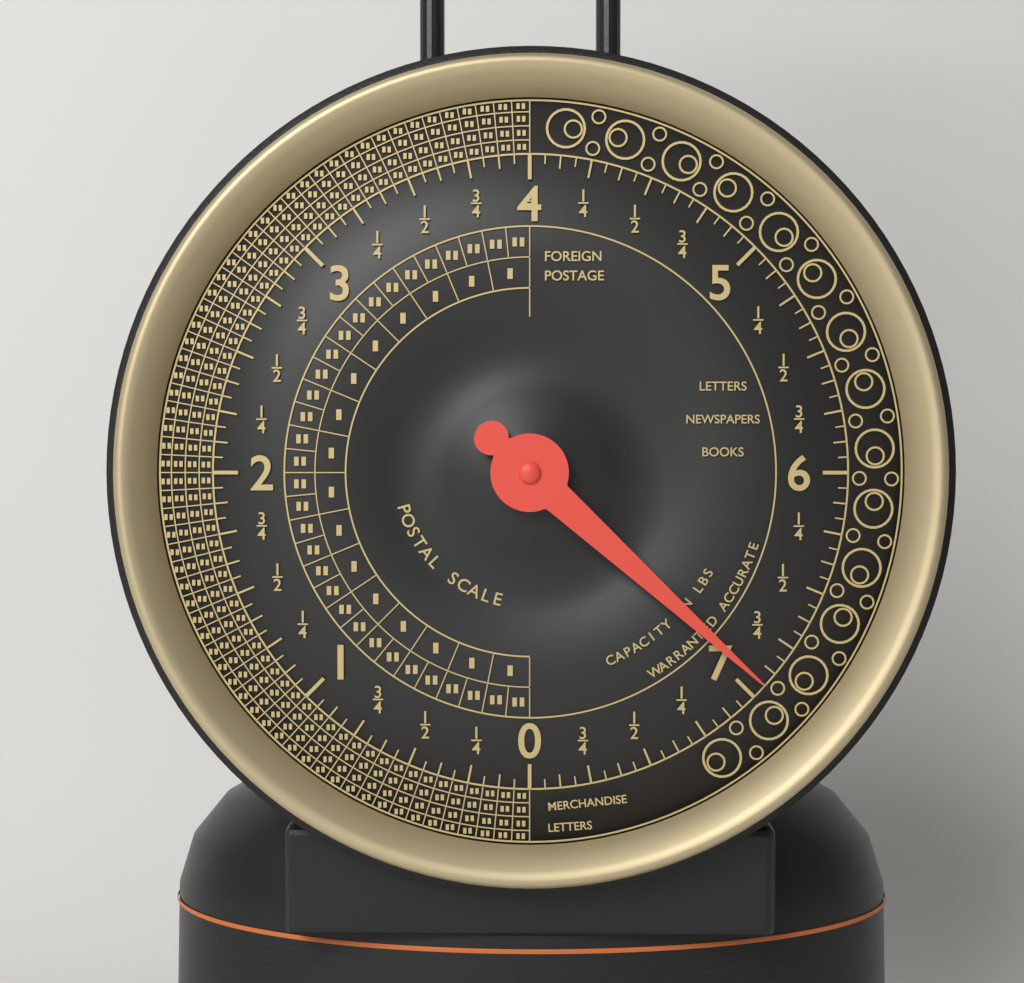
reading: 6.9375 lbs
